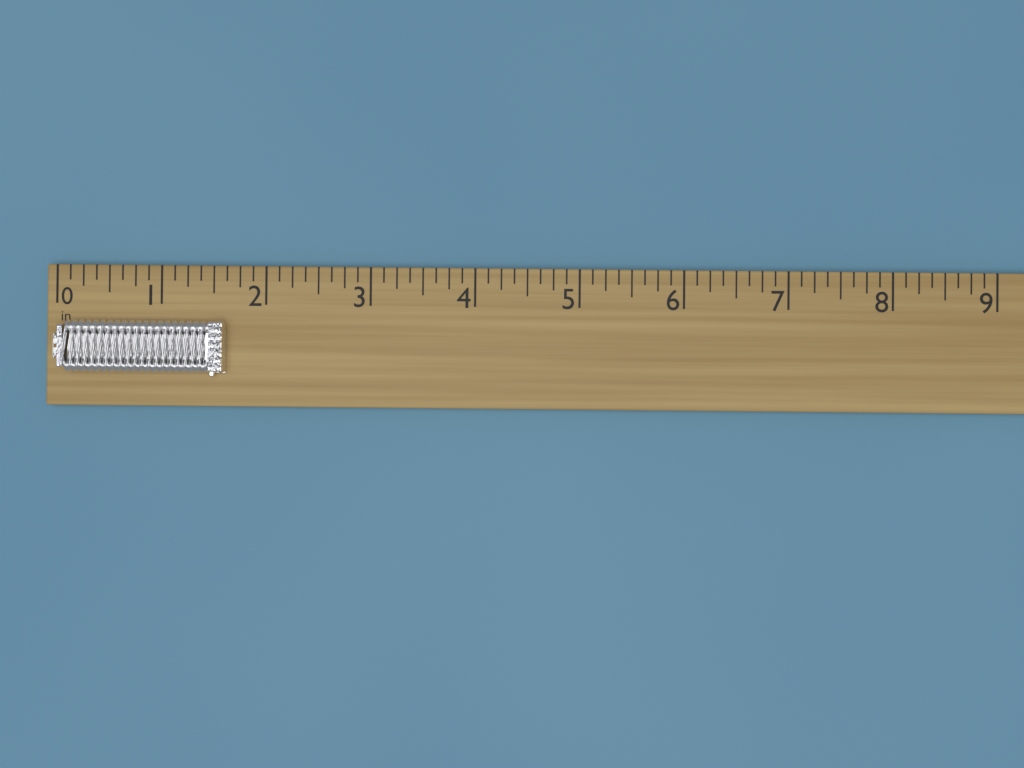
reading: 1.625 in
